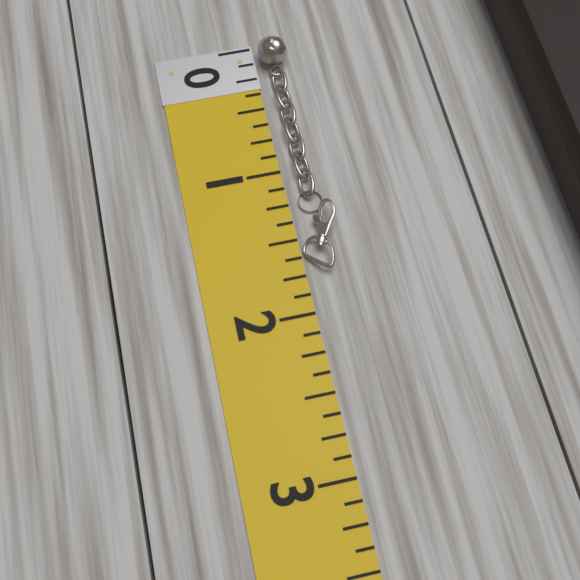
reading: 1.750 (no unit)
